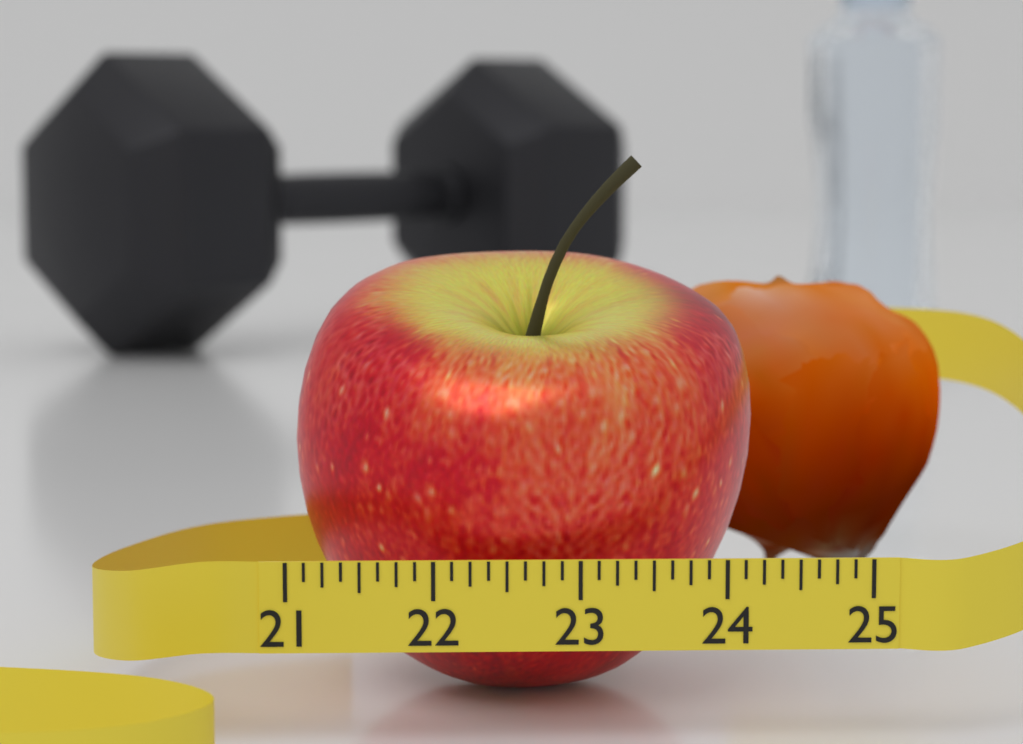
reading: 24.375 (no unit)
